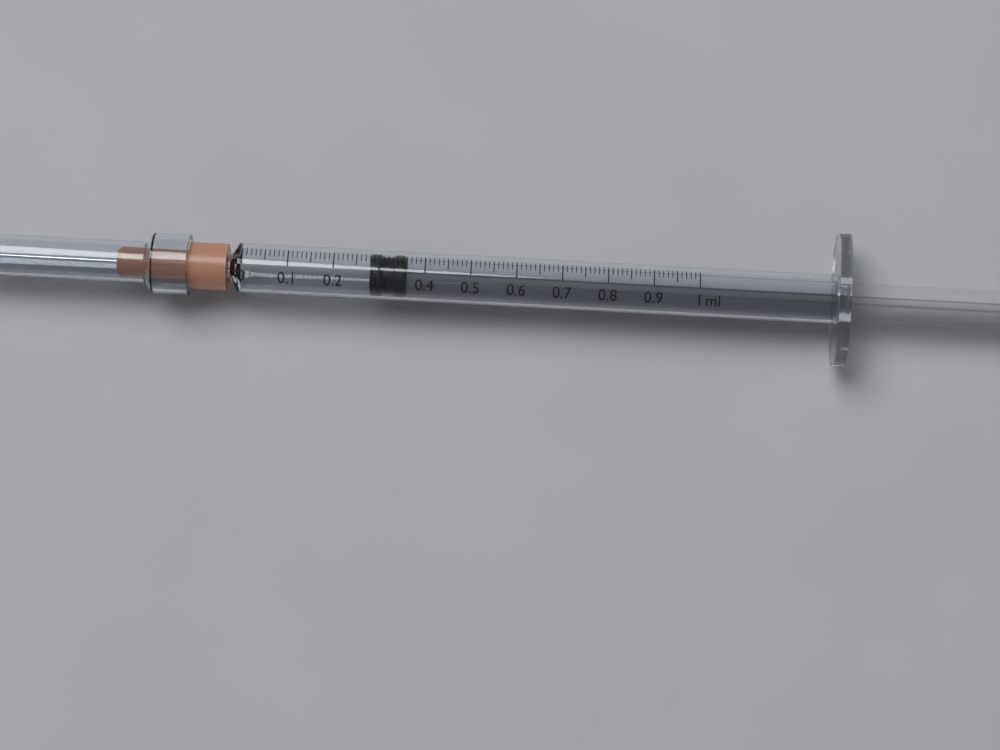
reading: 0.28 ml
